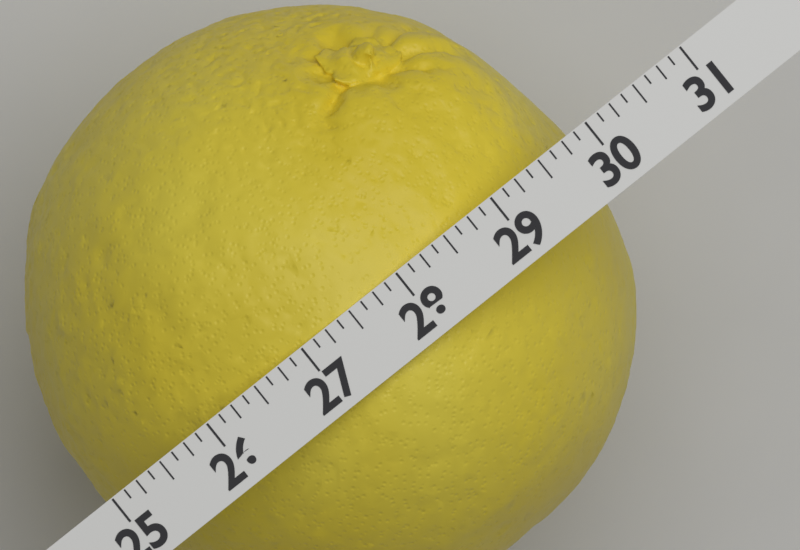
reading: 29.875 (no unit)
